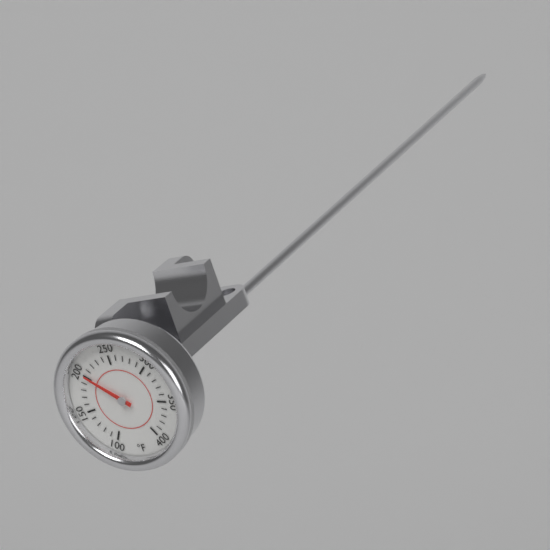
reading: 200 °F
